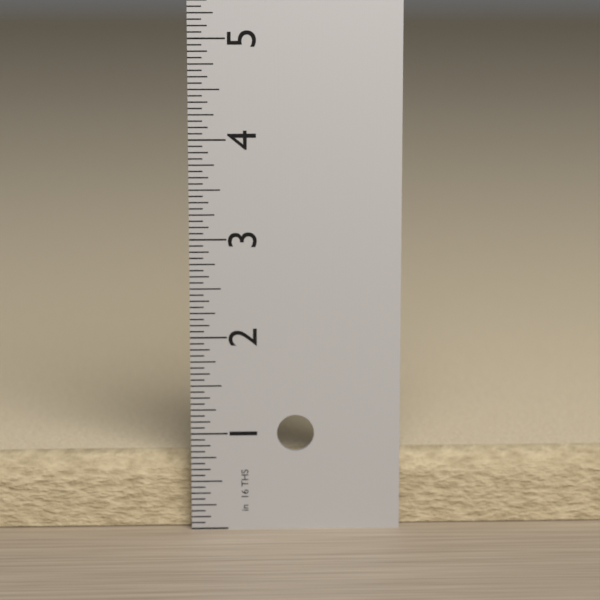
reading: 0.7500 in
